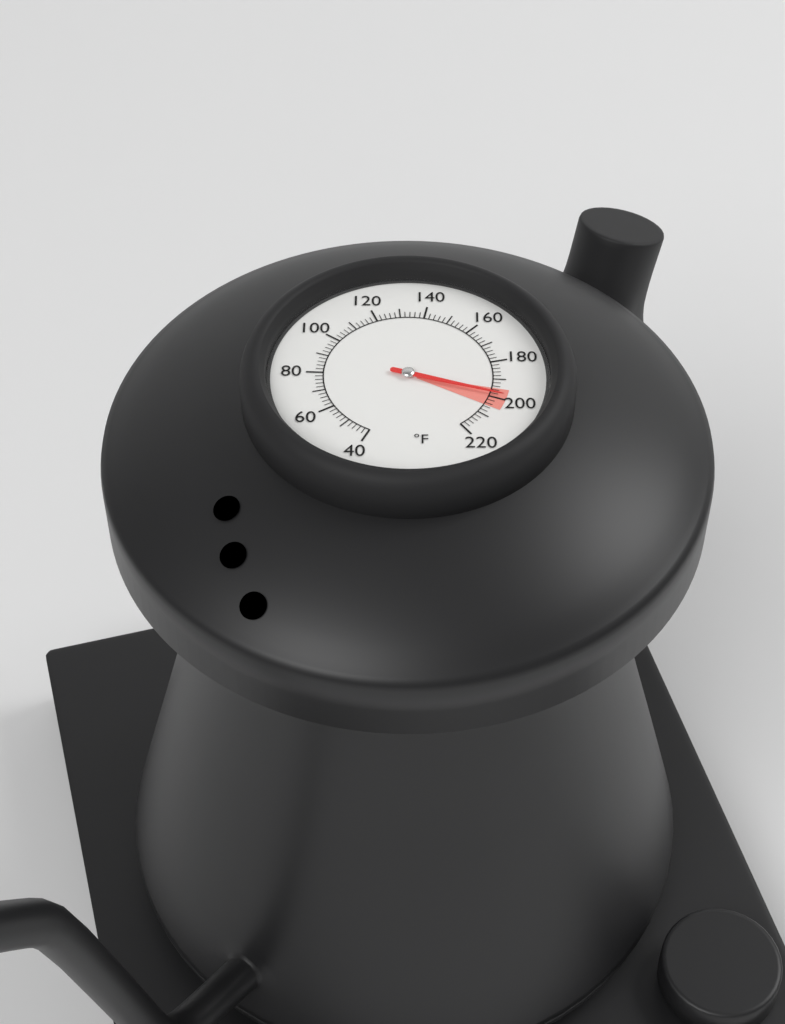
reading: 198 °F
